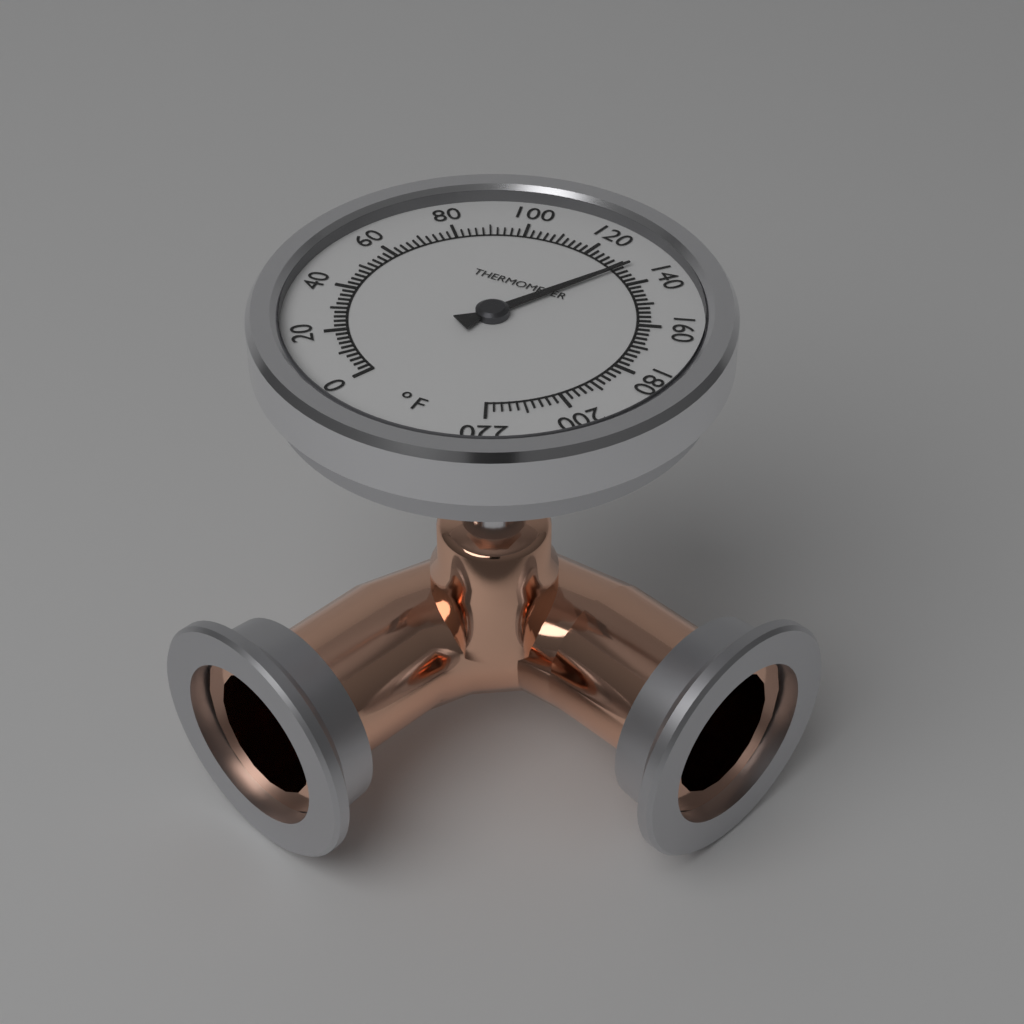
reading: 132 °F
